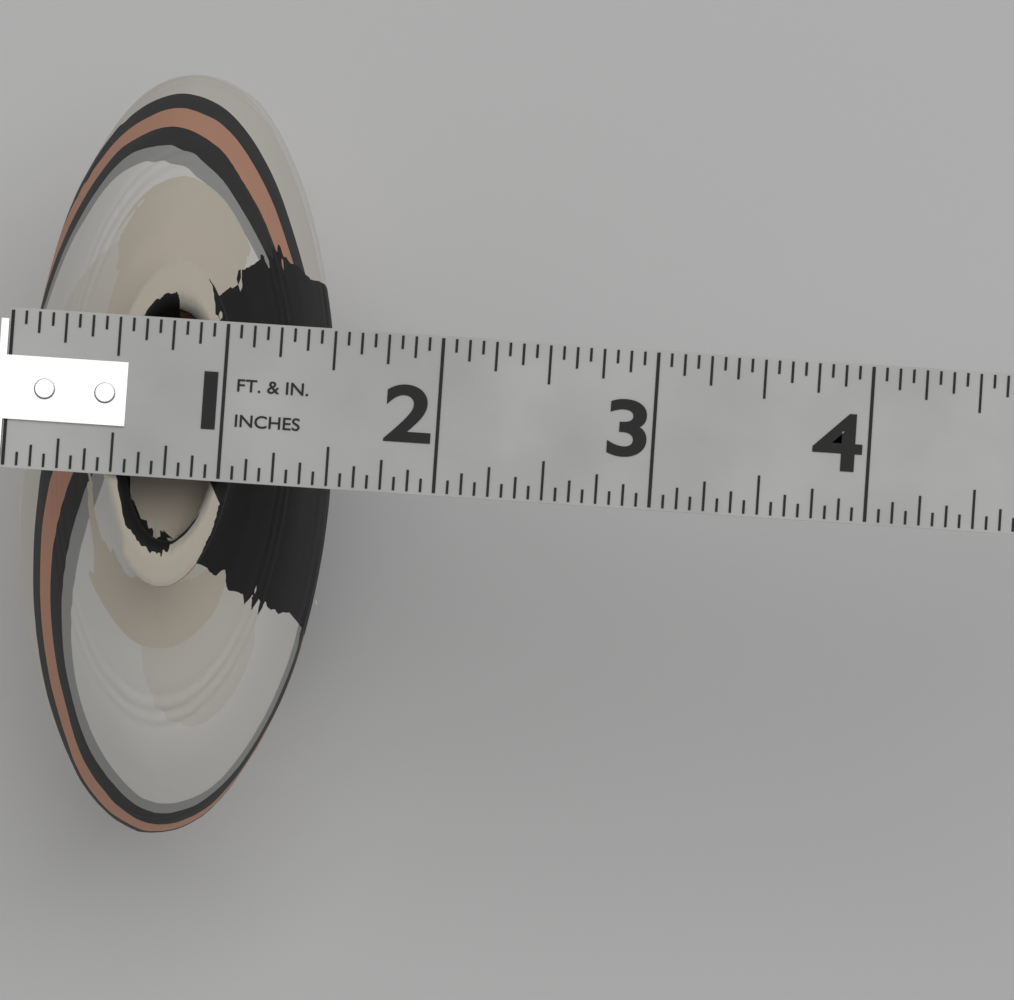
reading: 1.5000 in
